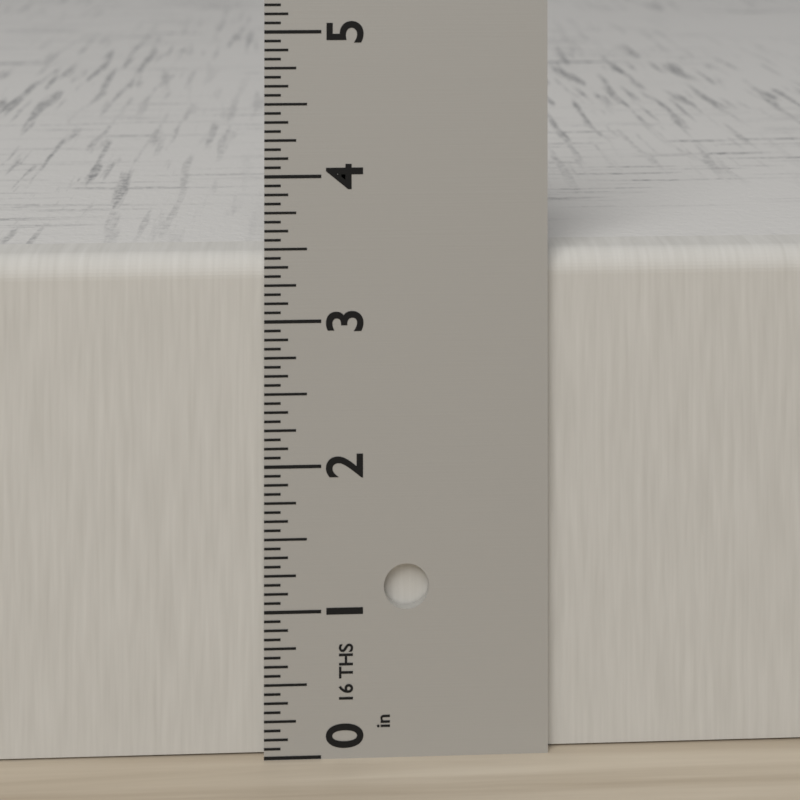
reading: 3.4375 in
